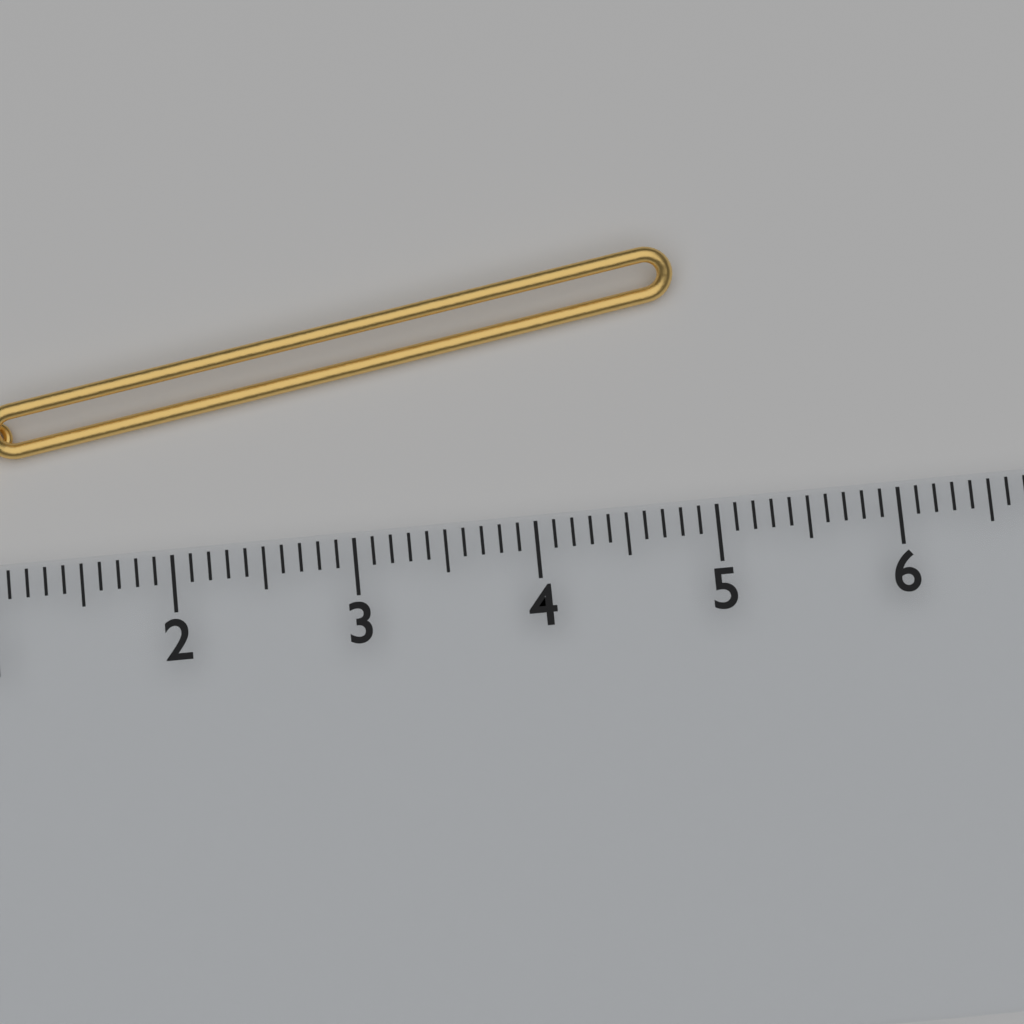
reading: 4.9 cm
